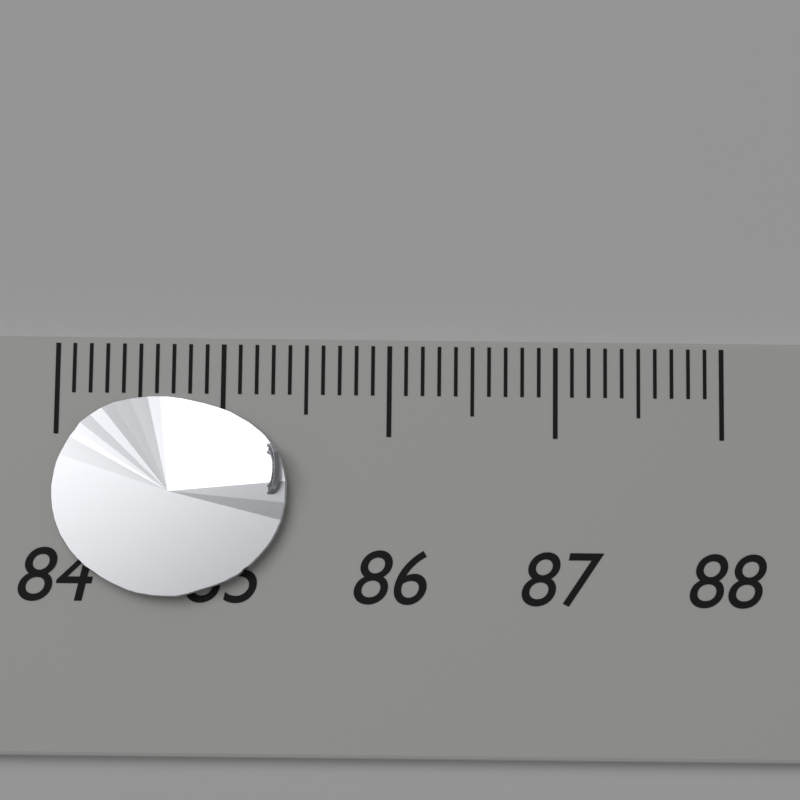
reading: 85.4 (no unit)
